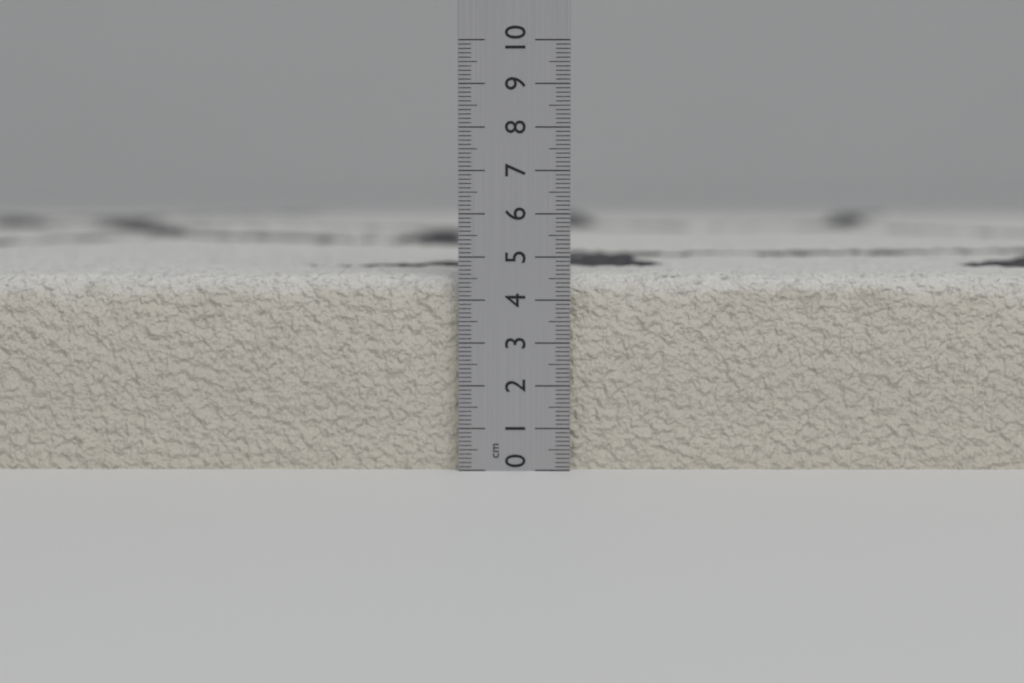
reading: 4.6 cm
